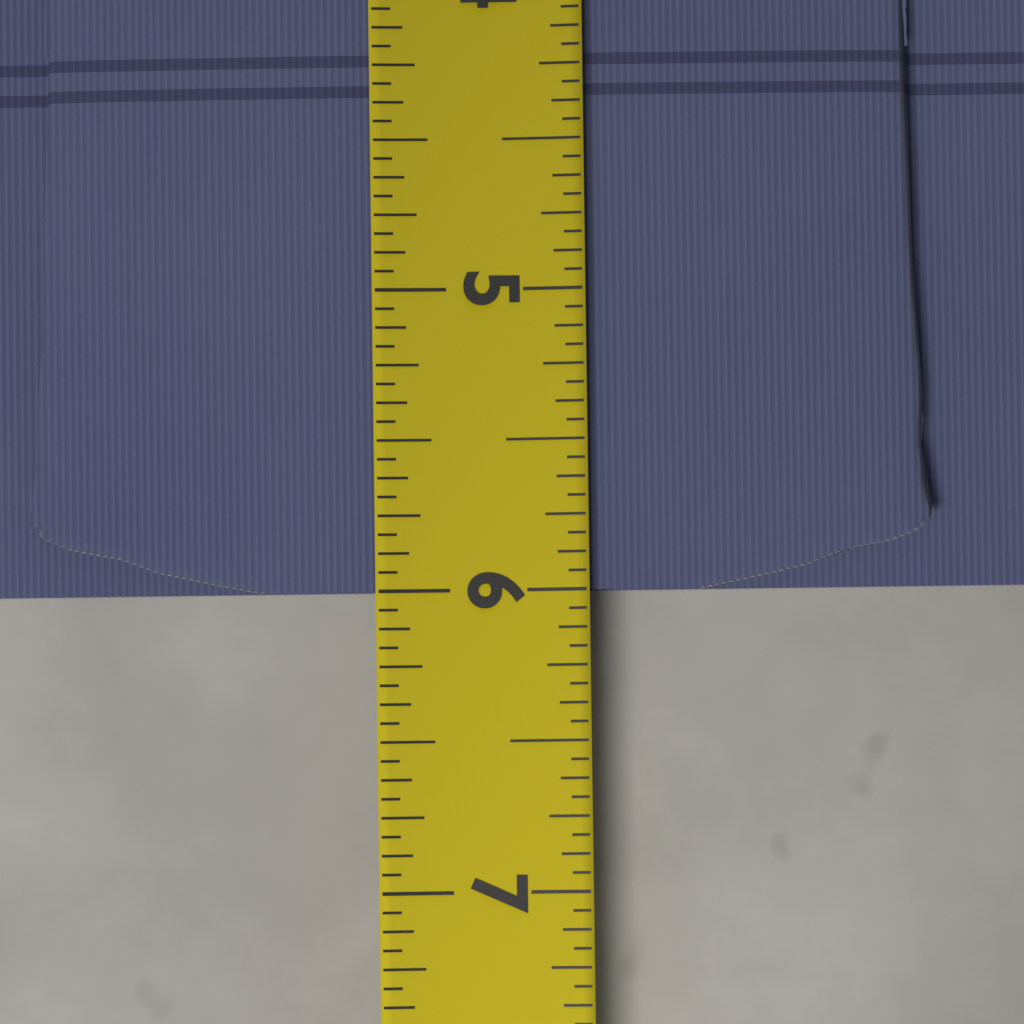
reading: 6.0000 (no unit)
